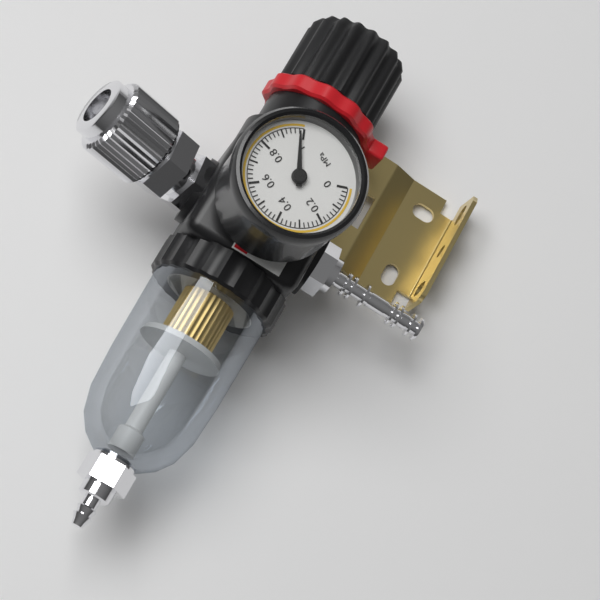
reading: 0.98 MPa
